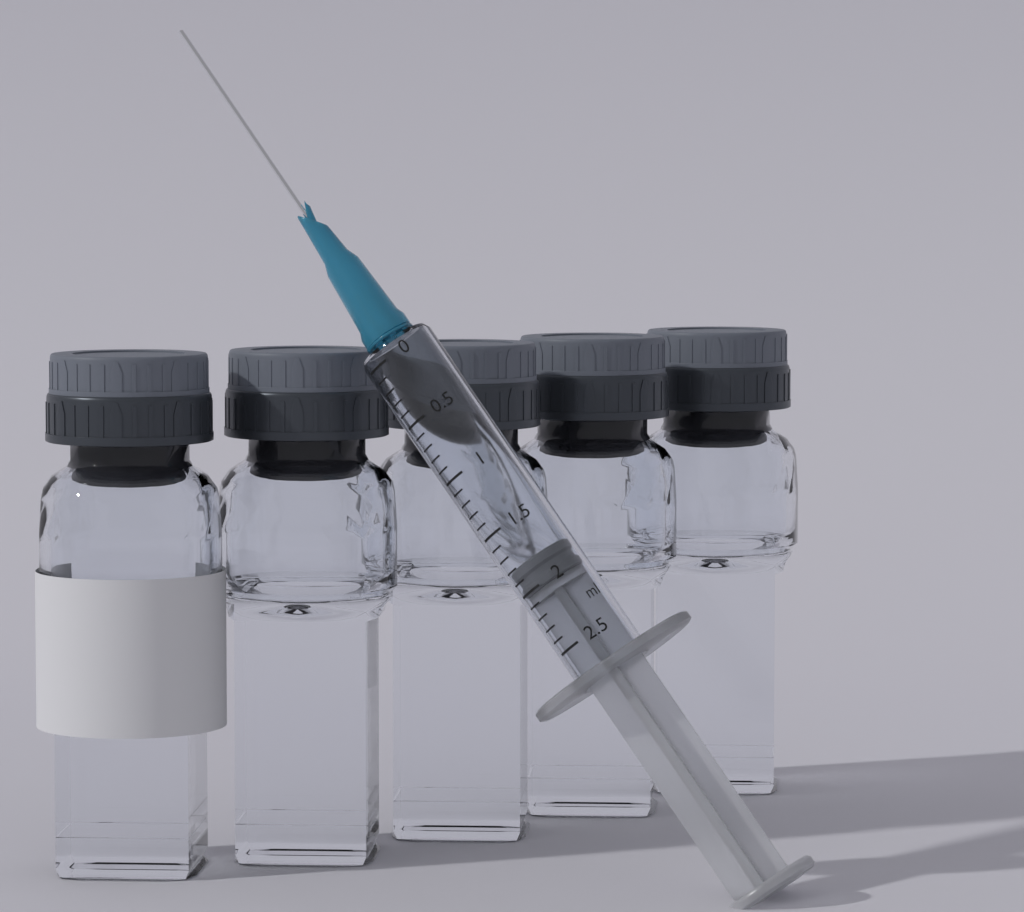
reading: 1.8 ml
